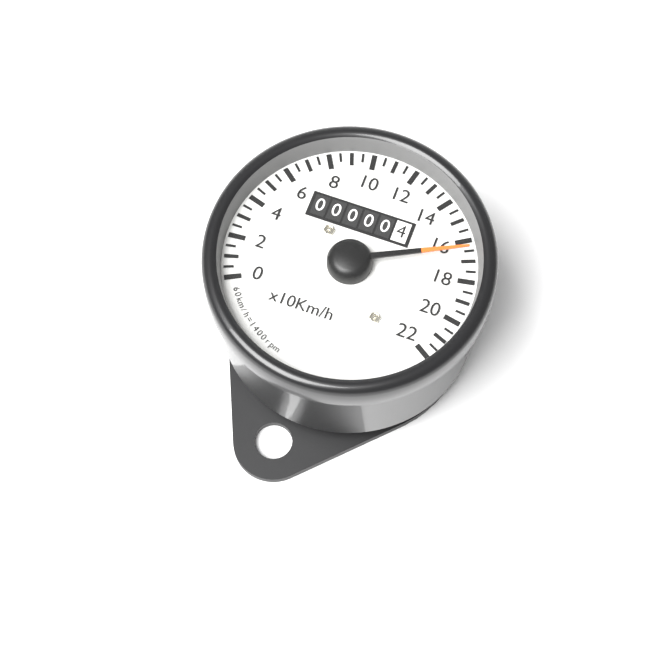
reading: 16.5 x10 km/h
